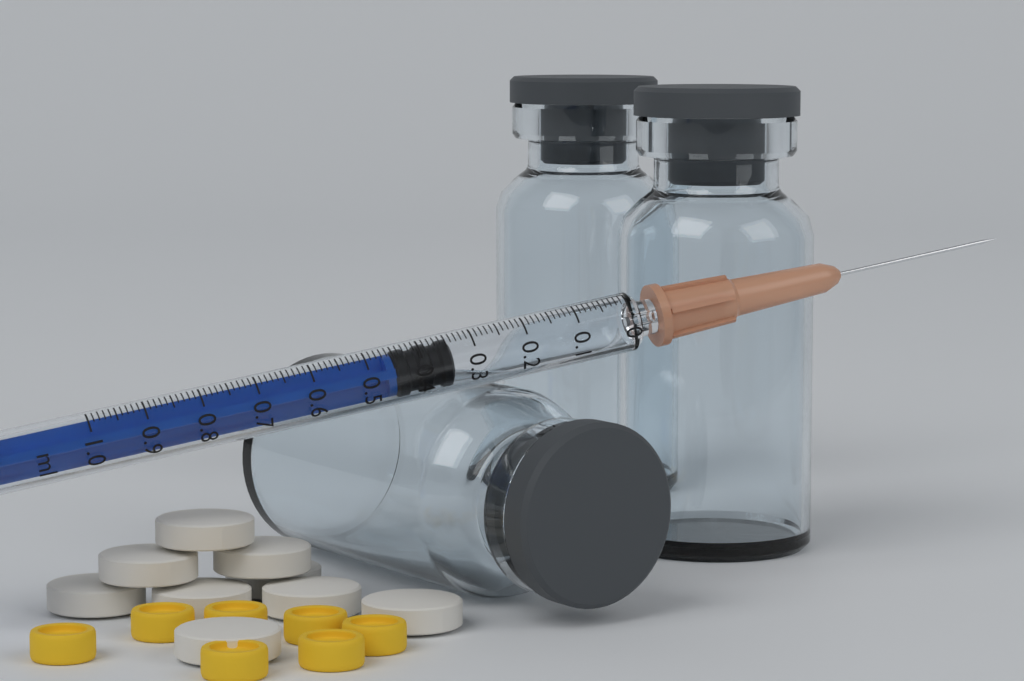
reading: 0.34 ml
